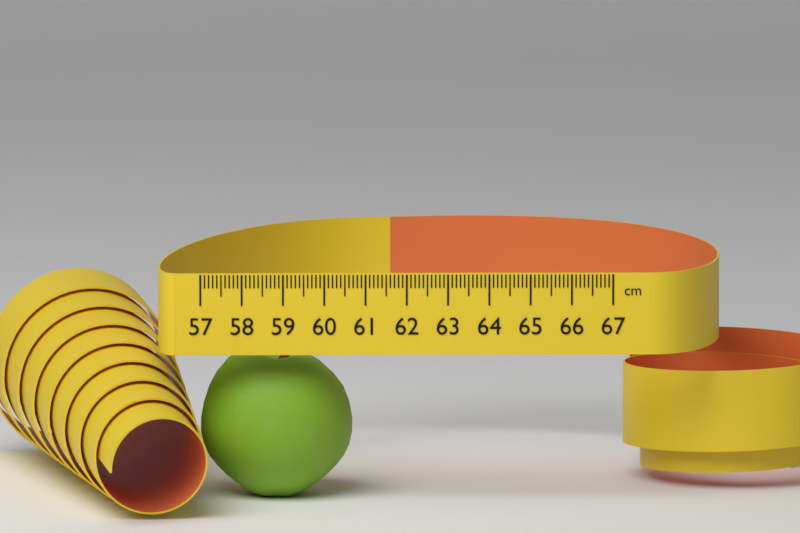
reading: 60.7 cm
